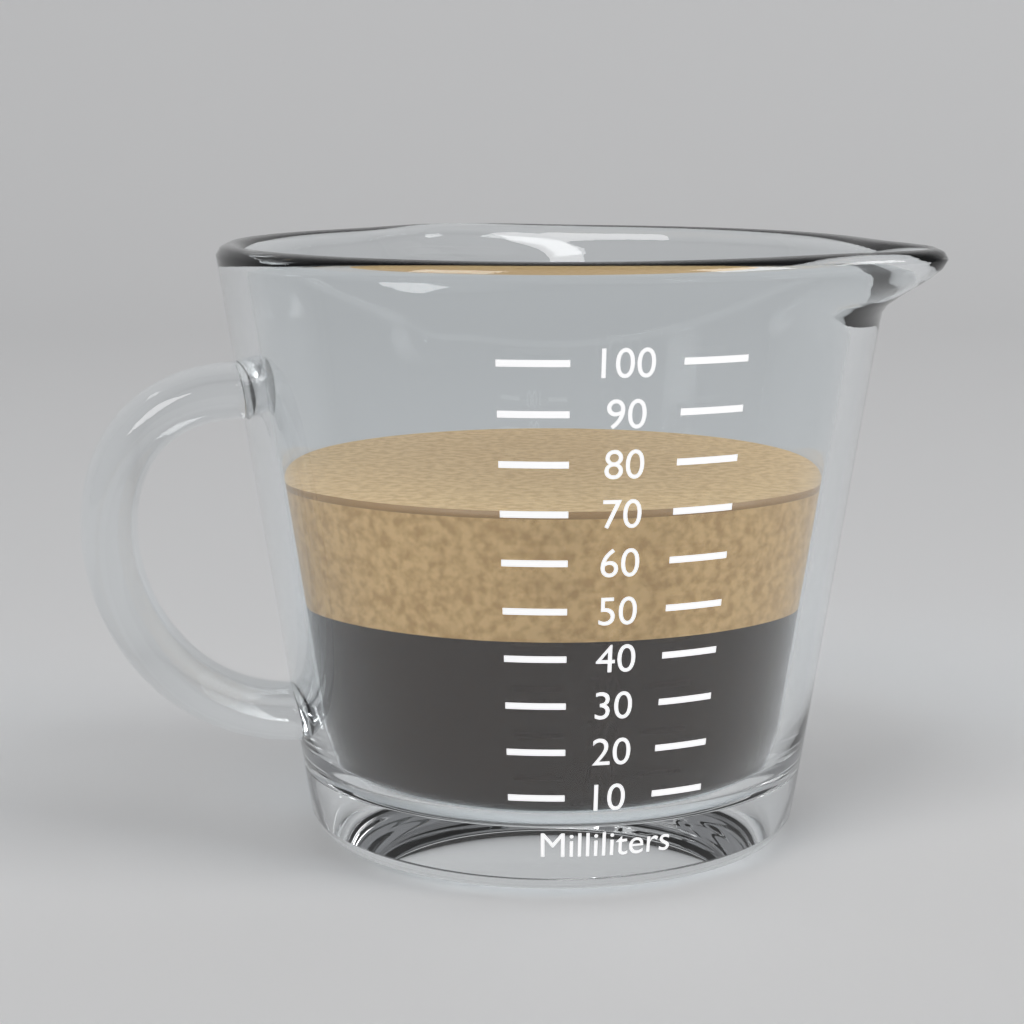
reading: 70 ml
